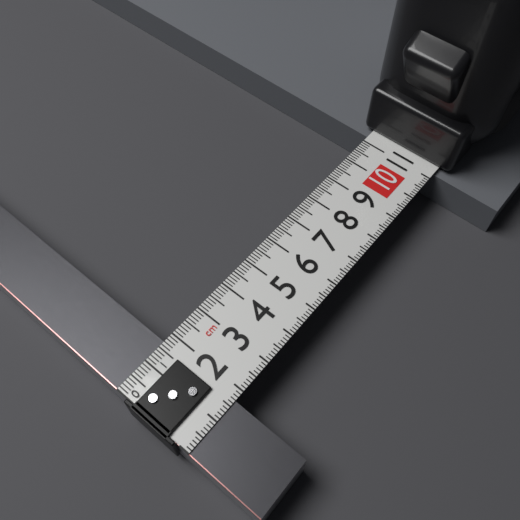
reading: 1.7 cm
